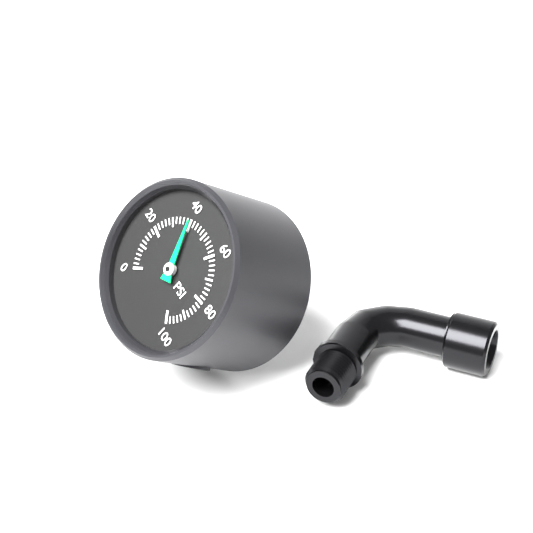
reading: 40 psi
